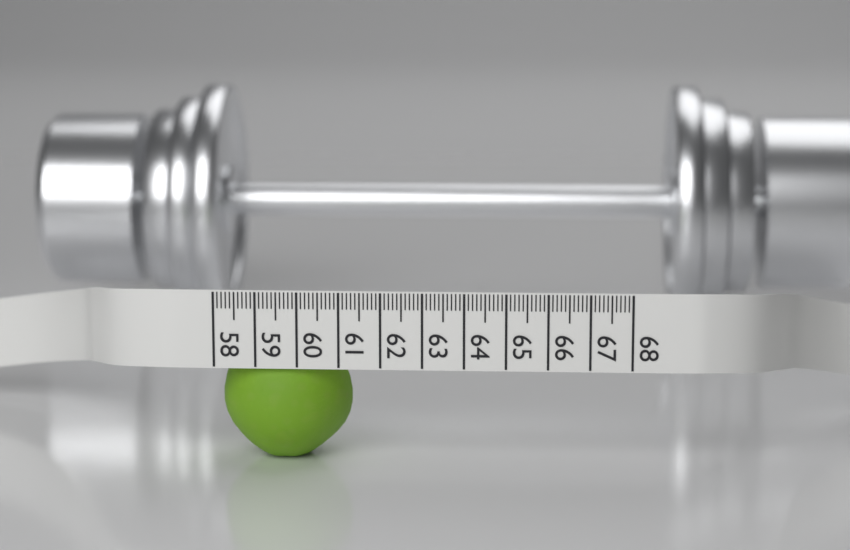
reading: 61.2 (no unit)
